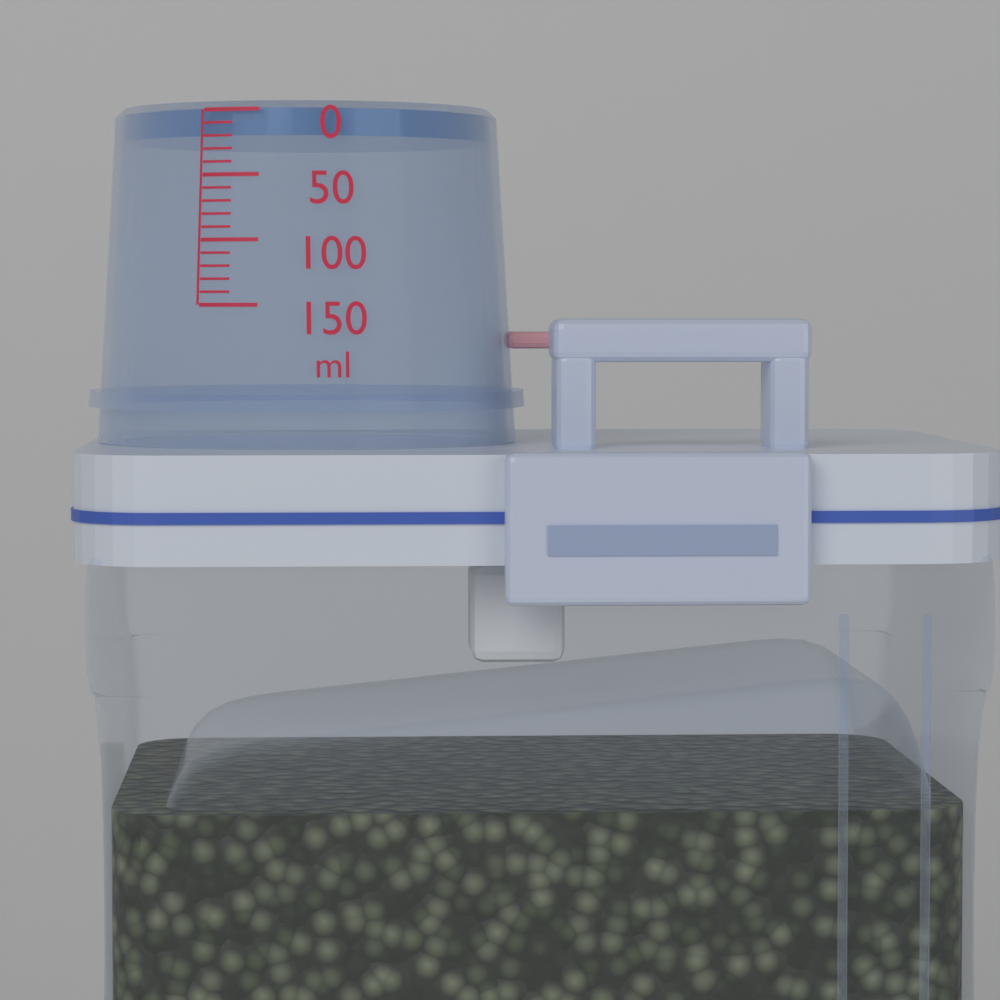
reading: 20 ml
